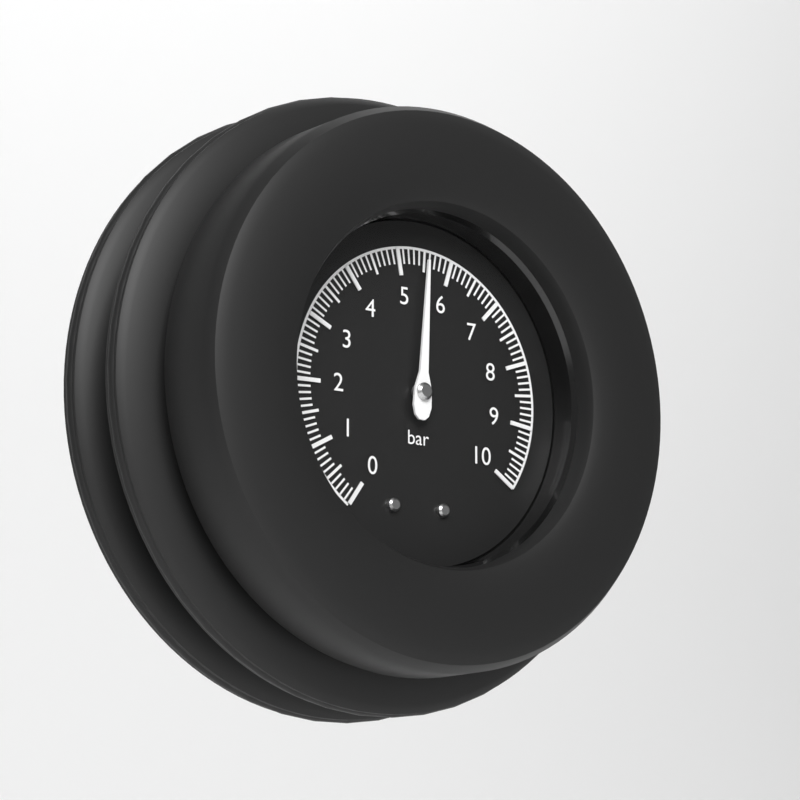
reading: 5.5 bar
